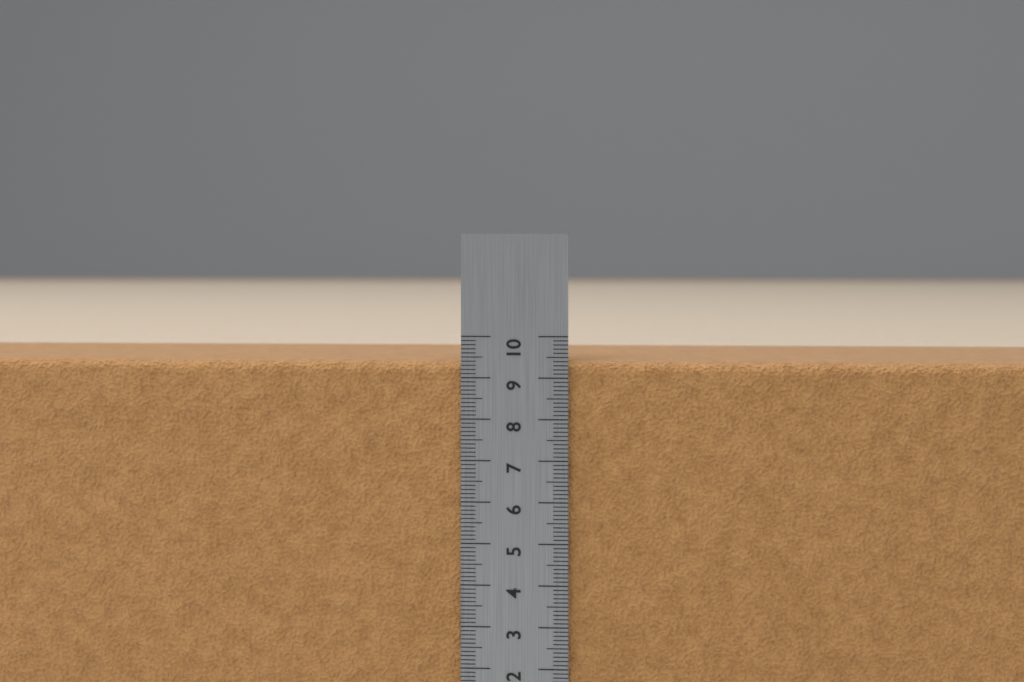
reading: 9.4 cm
